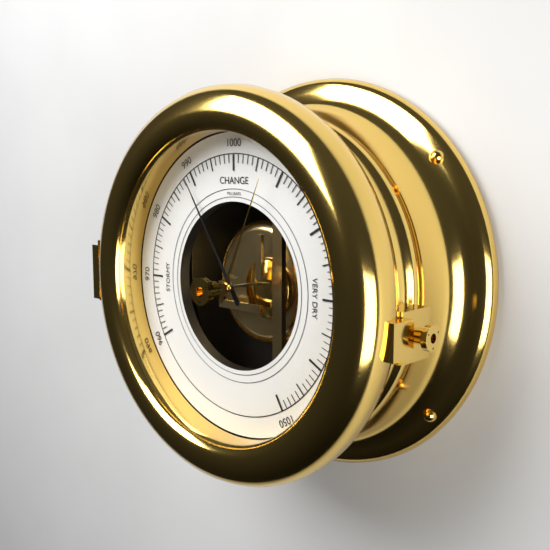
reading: 989 mbar
